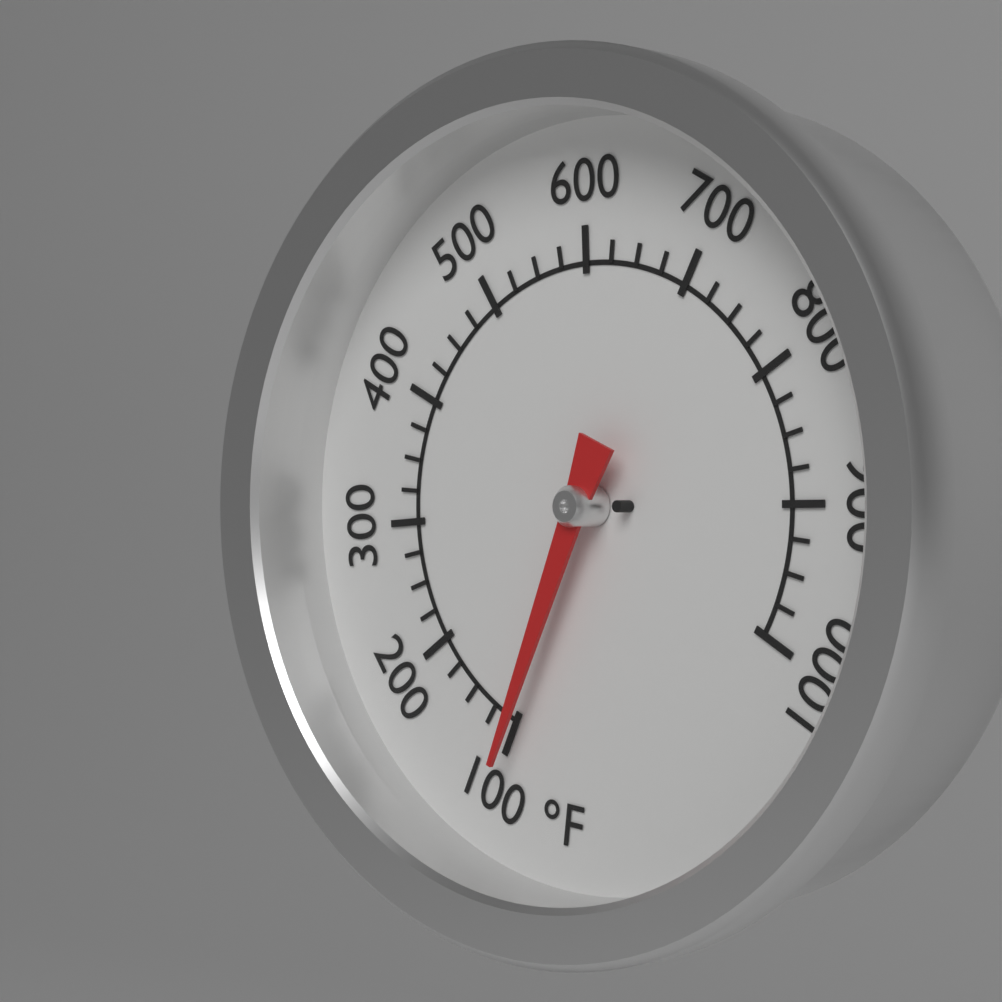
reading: 95 °F
